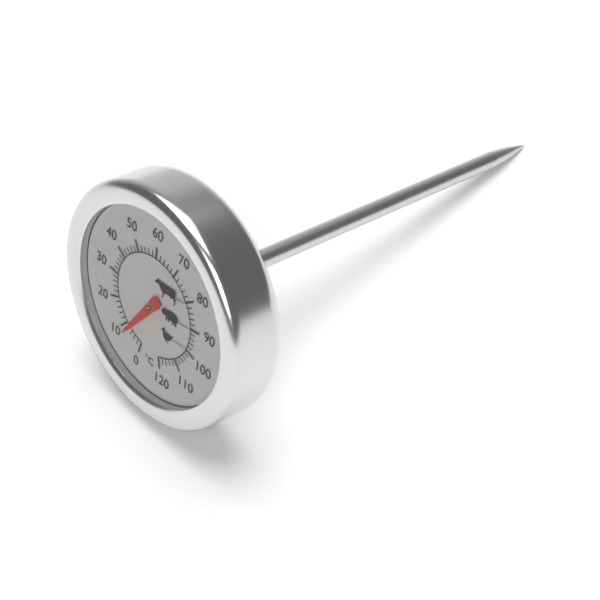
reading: 8 °C
